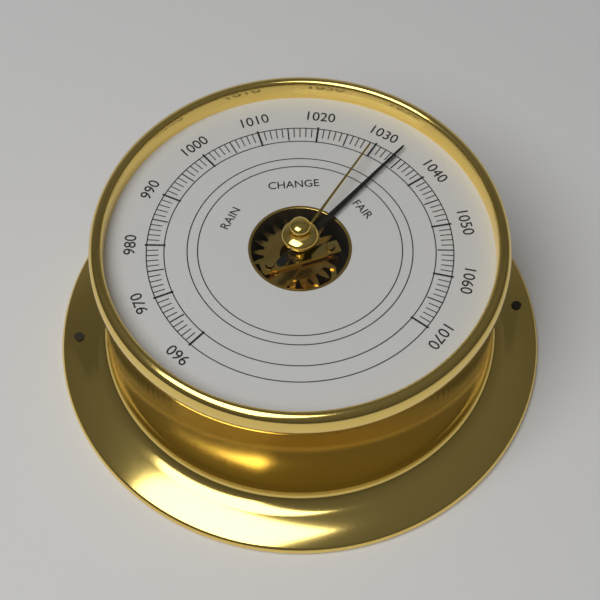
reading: 1034 (no unit)
